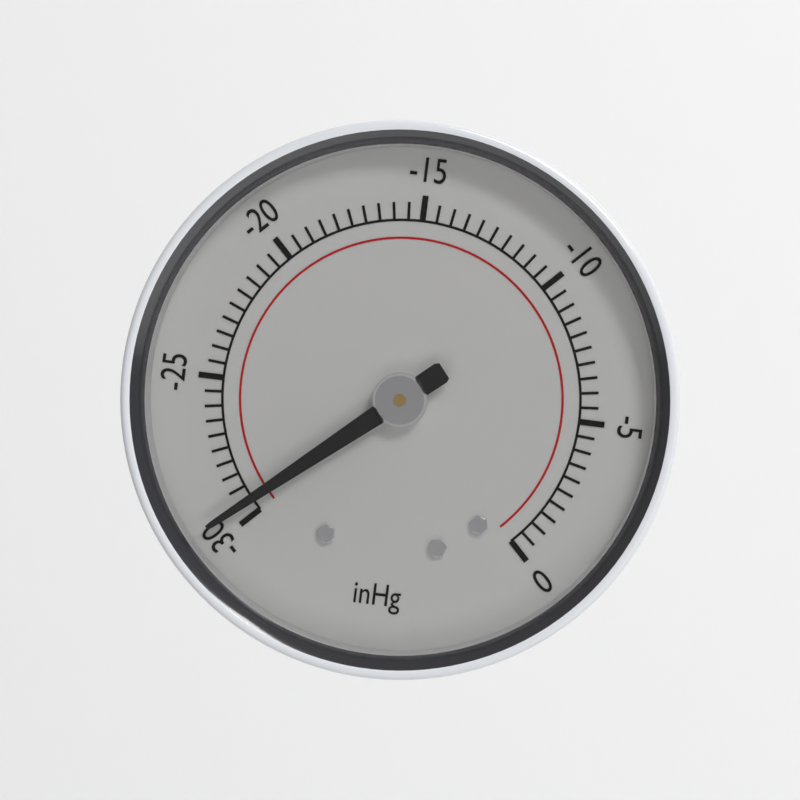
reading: -29.5 inHg
